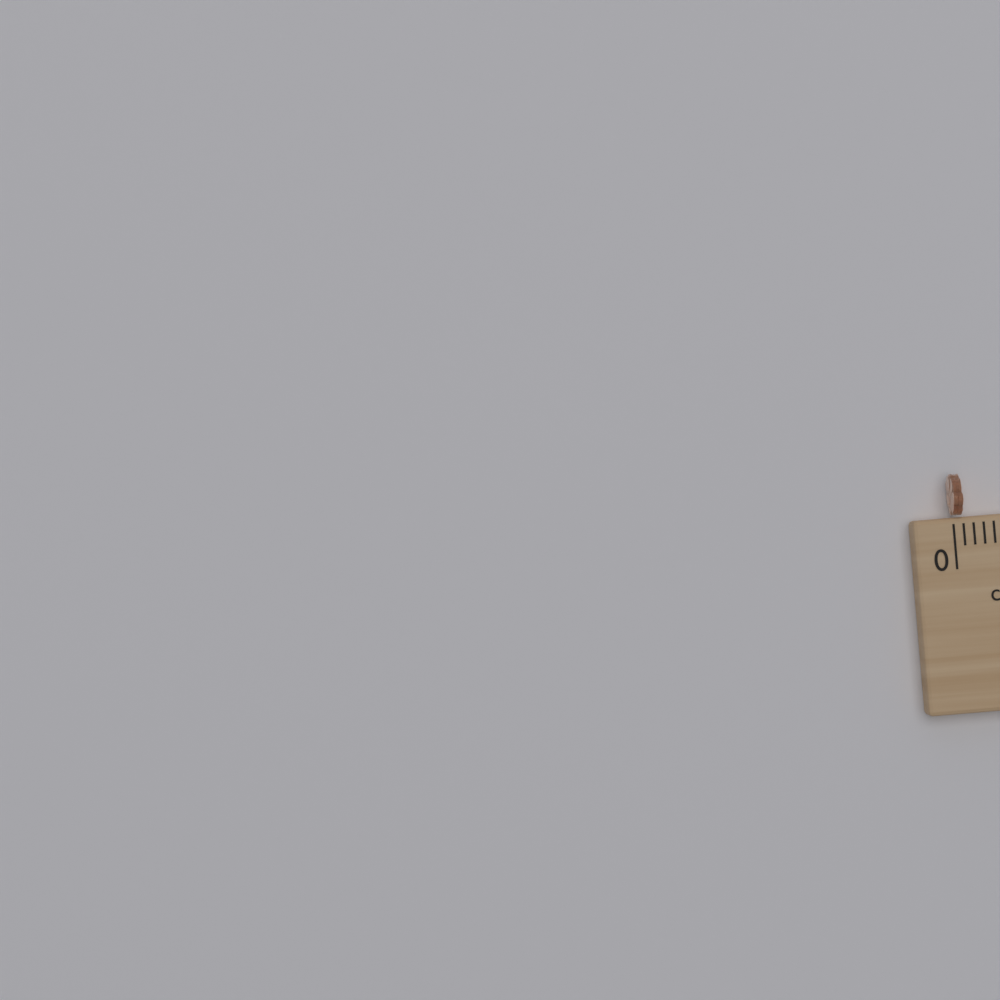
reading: 0.1 cm
